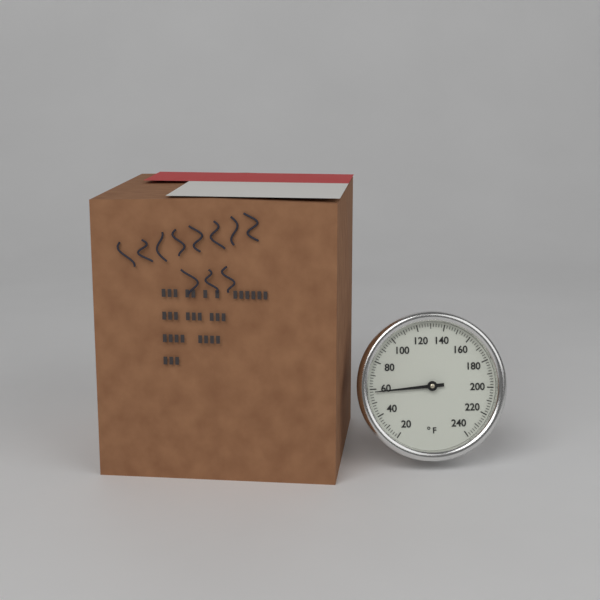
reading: 58 °F
